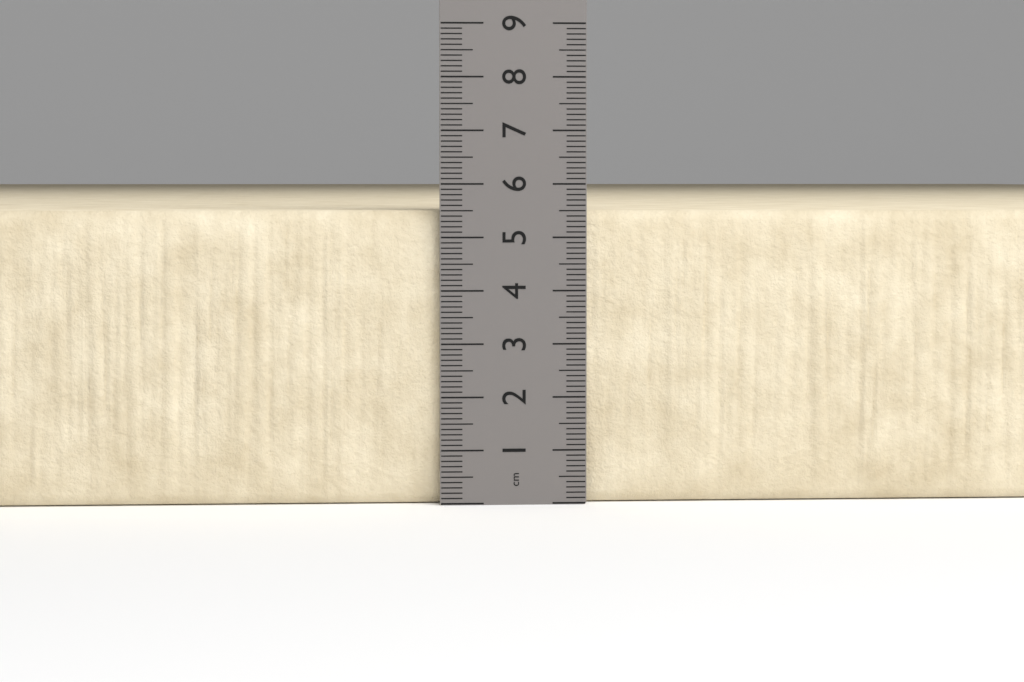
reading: 5.5 cm
